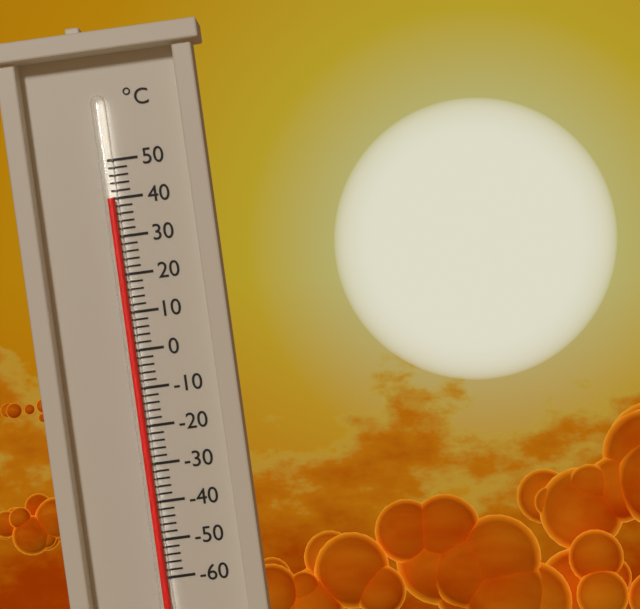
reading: 40 °C
